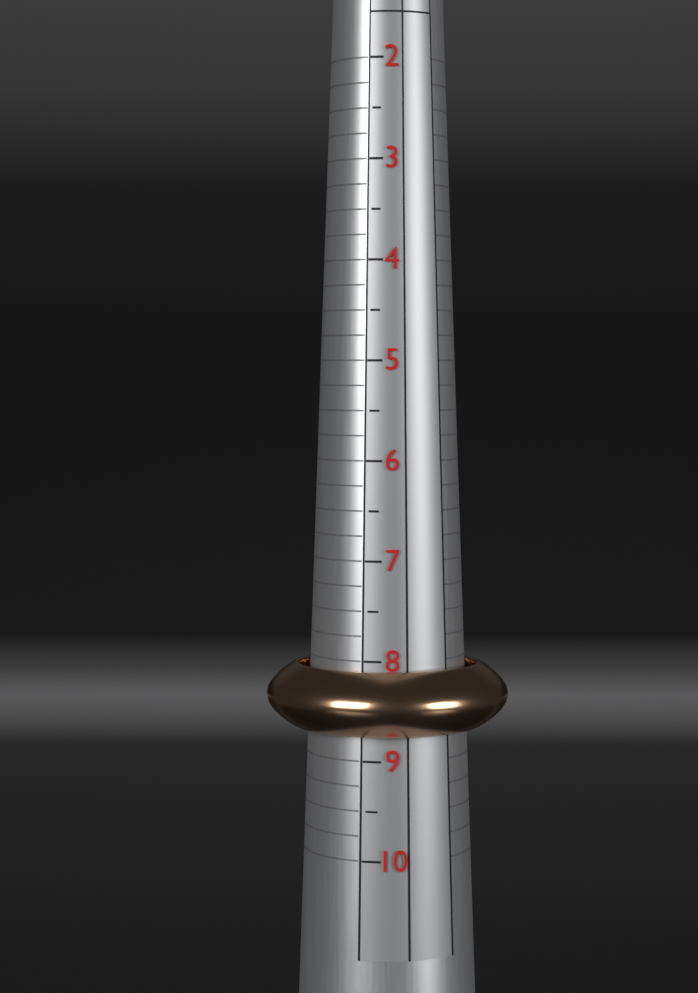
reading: 8.75 US
